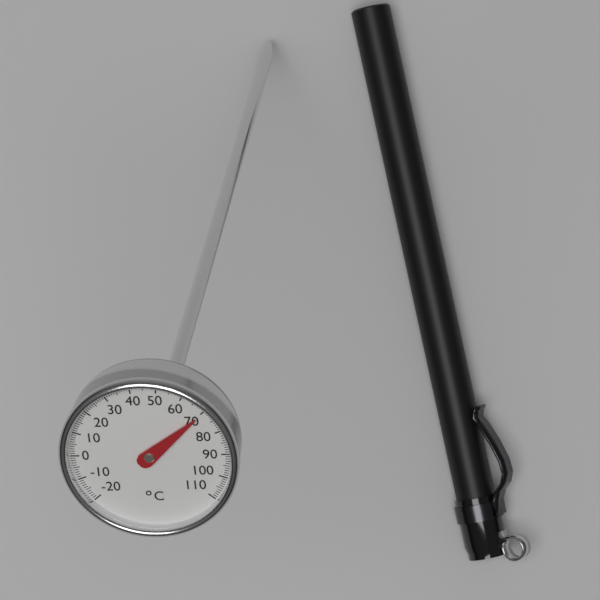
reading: 70 °C
